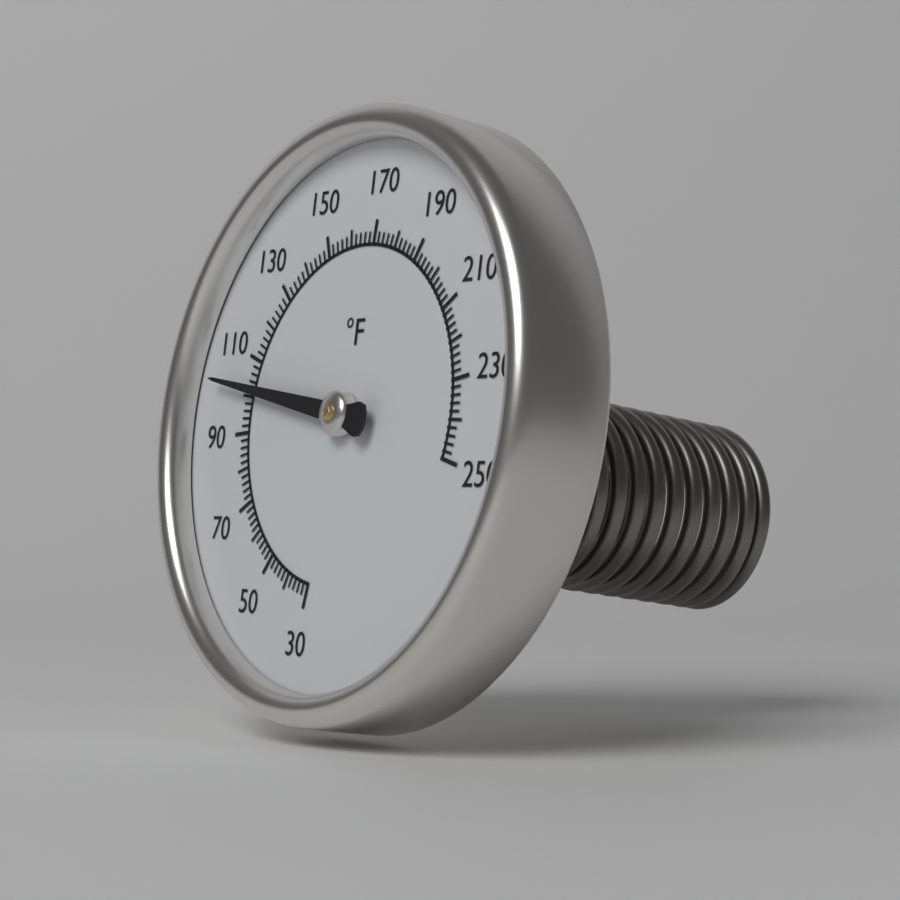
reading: 102 °F
